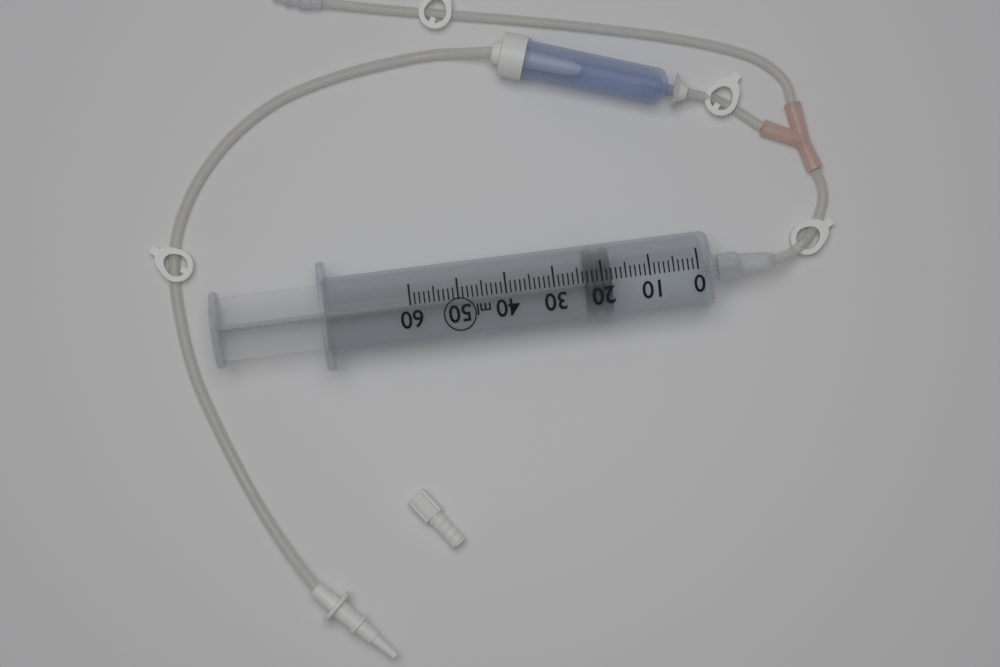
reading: 18 ml
